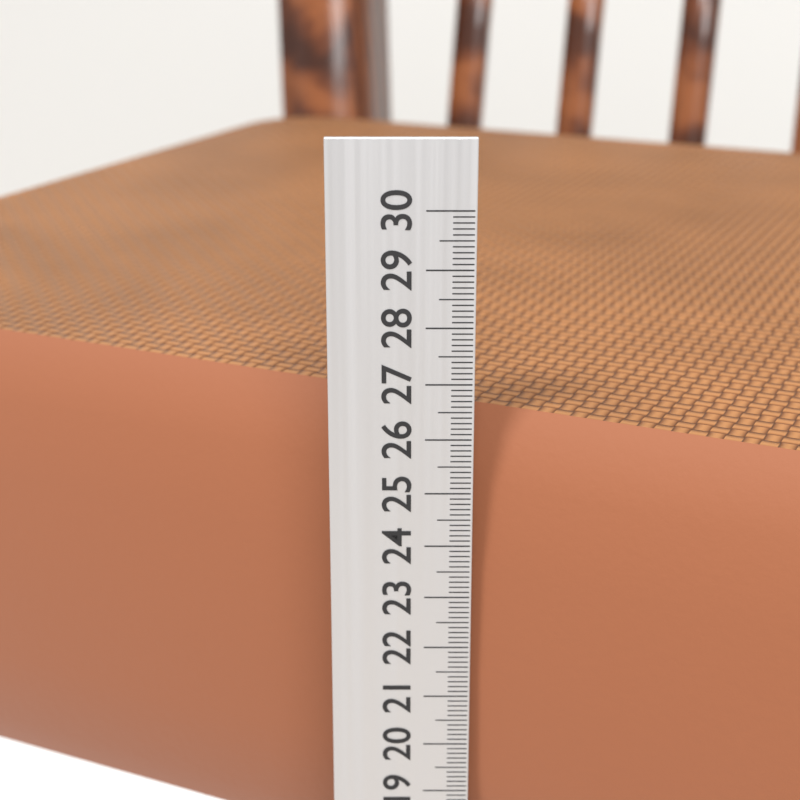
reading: 26.3 cm
